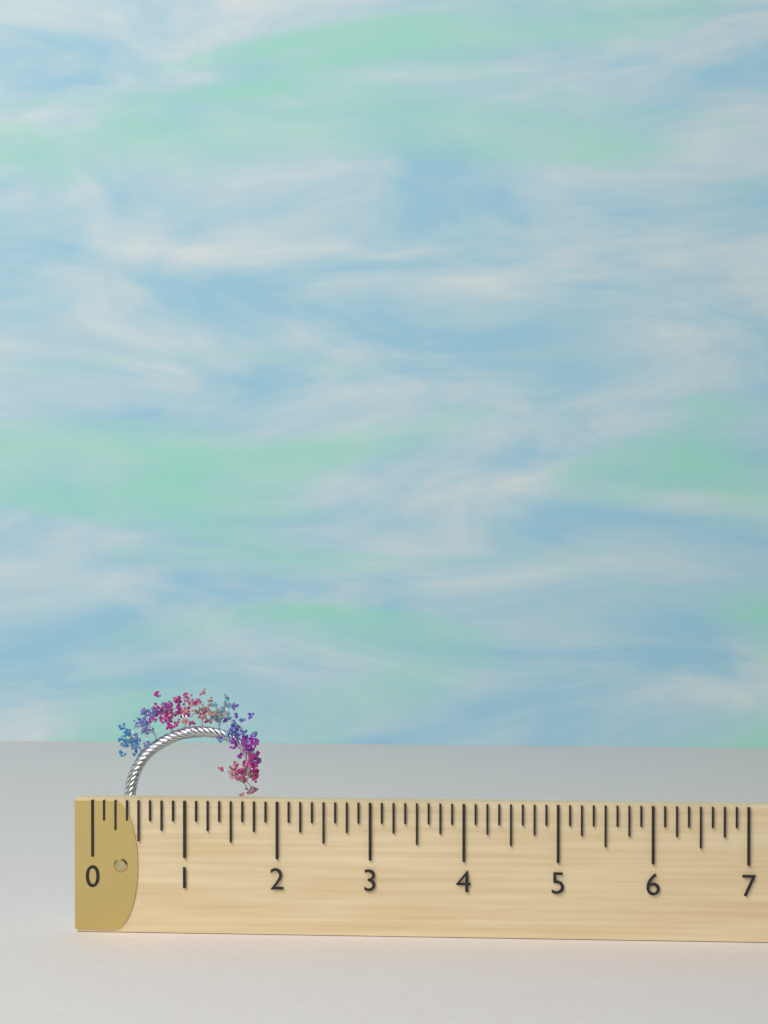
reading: 1.750 (no unit)
